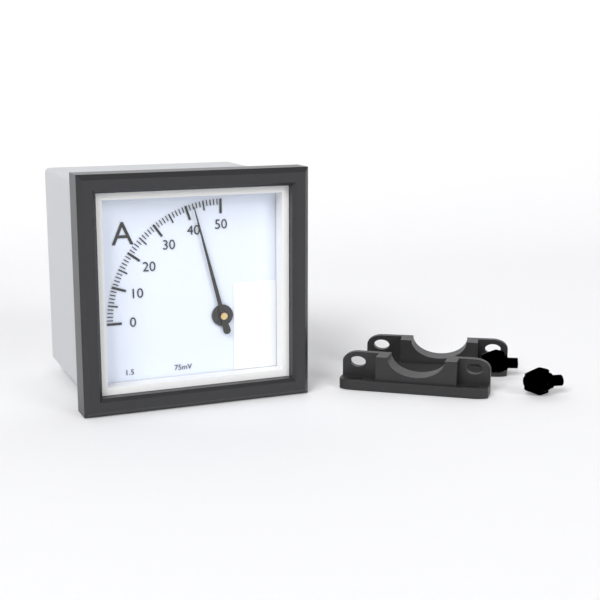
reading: 42 A
